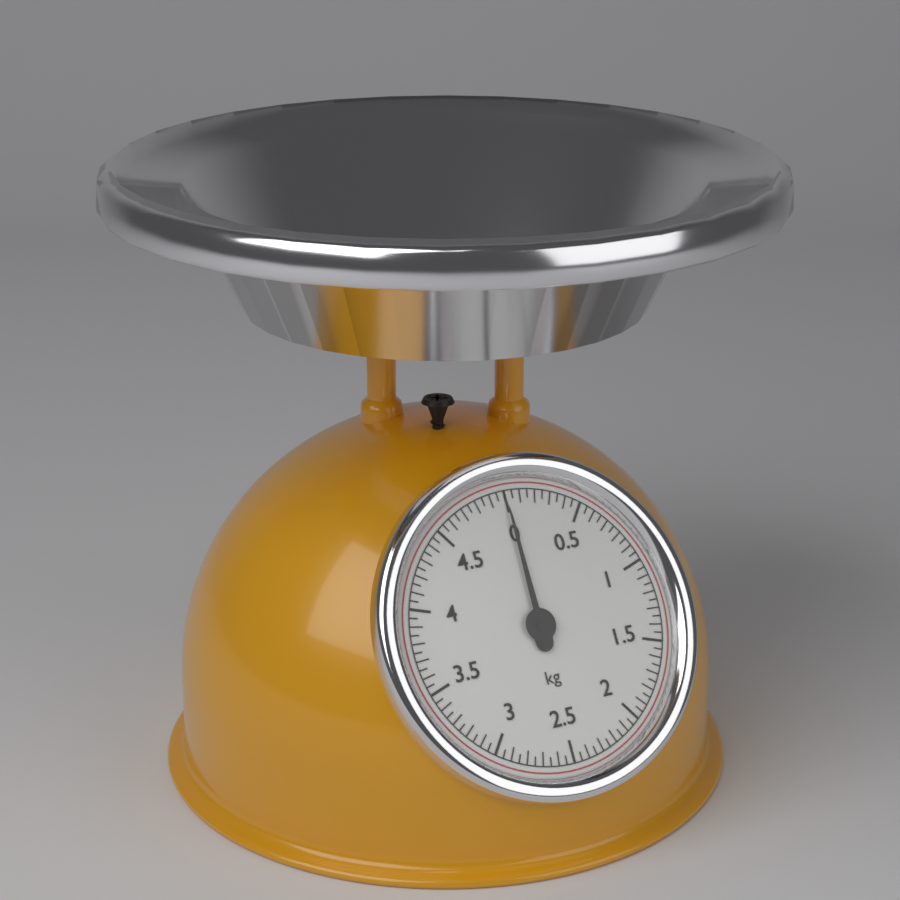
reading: 0.00 kg
